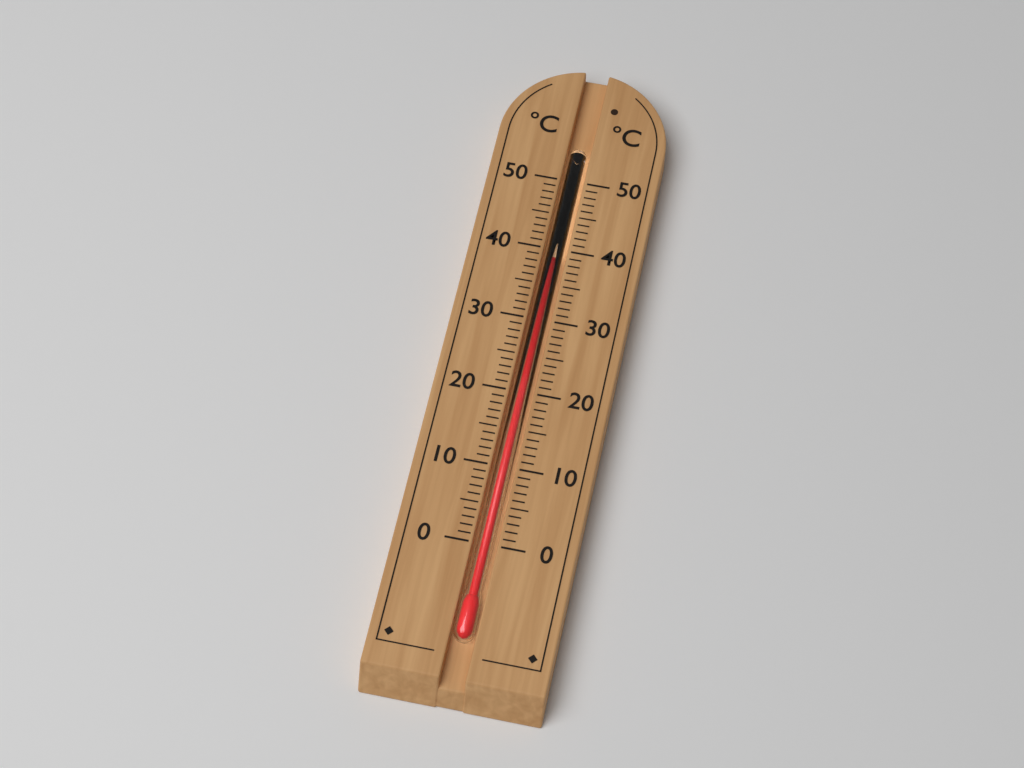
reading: 39 °C
